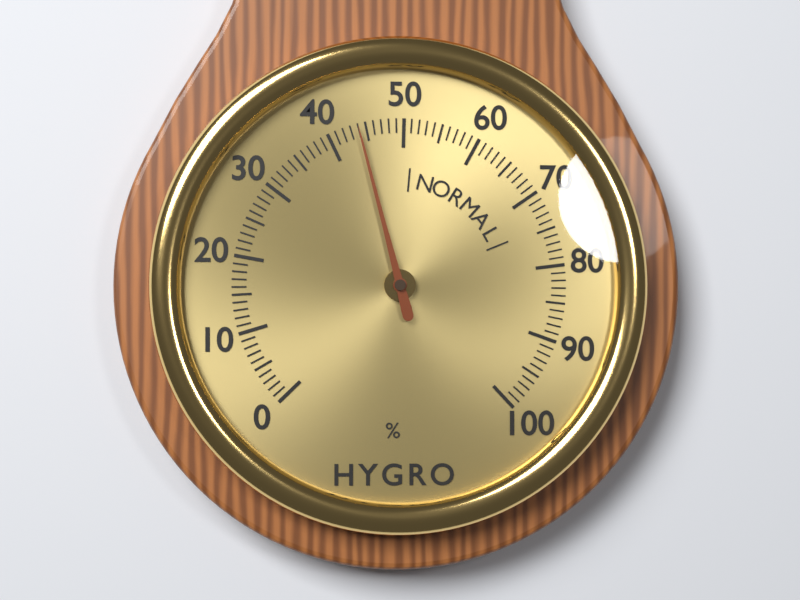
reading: 44 %
